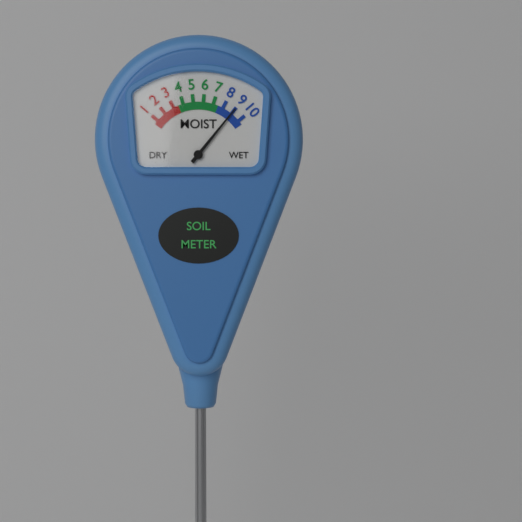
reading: 9 (no unit)
